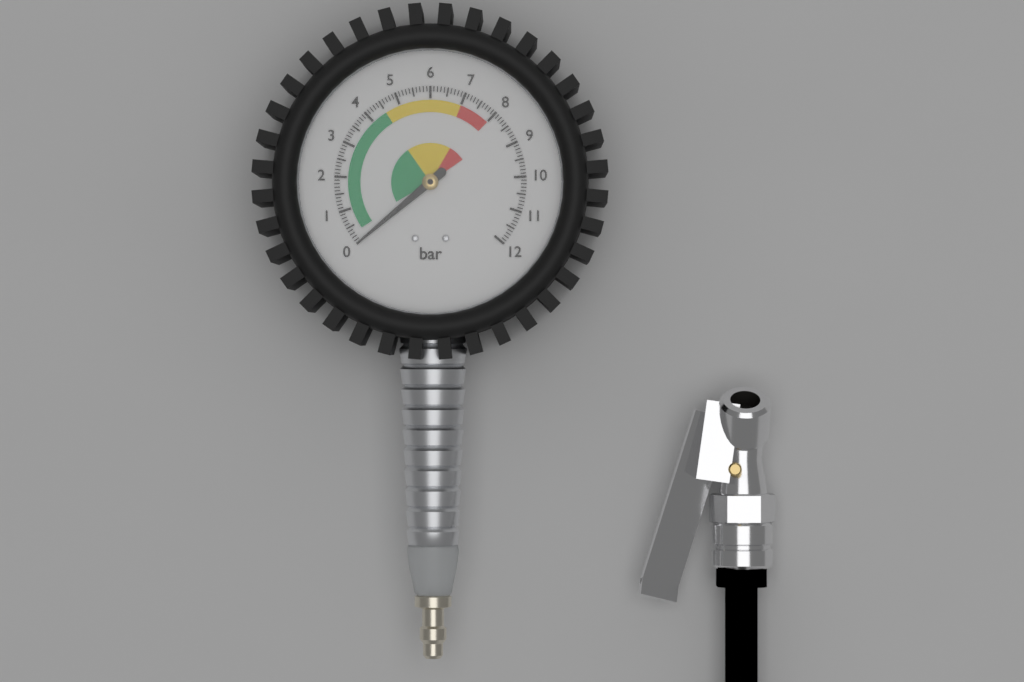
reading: 0.0 bar
